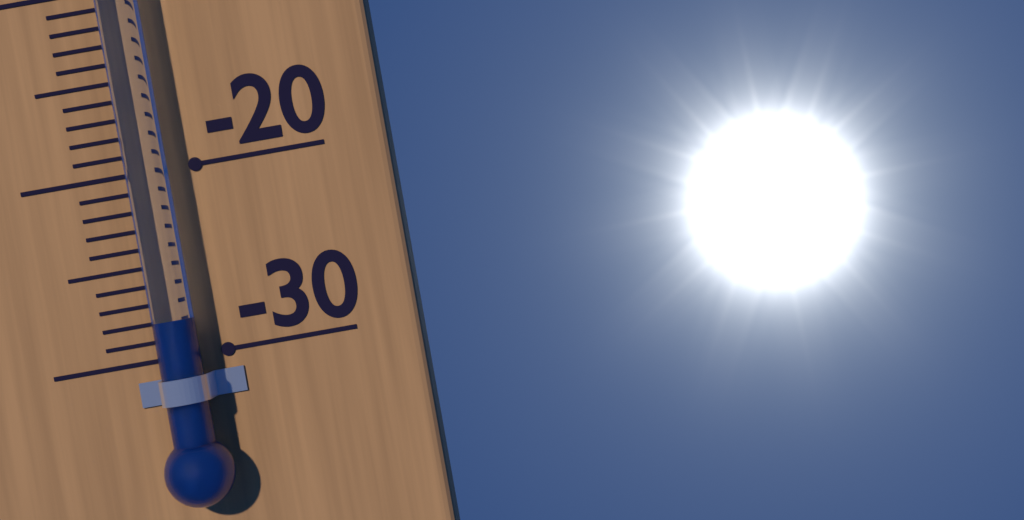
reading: -28 °C
